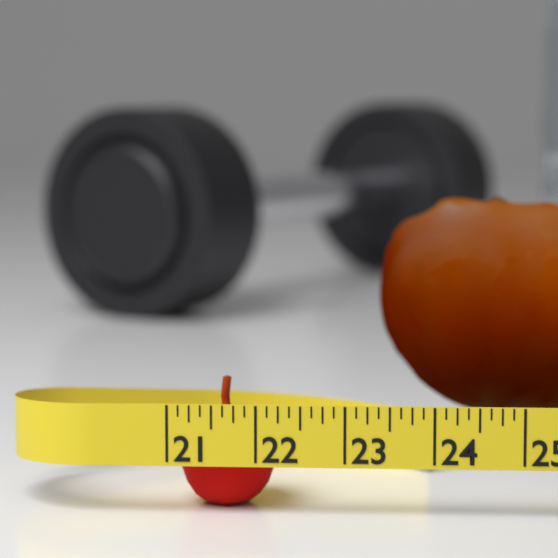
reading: 22.250 (no unit)
